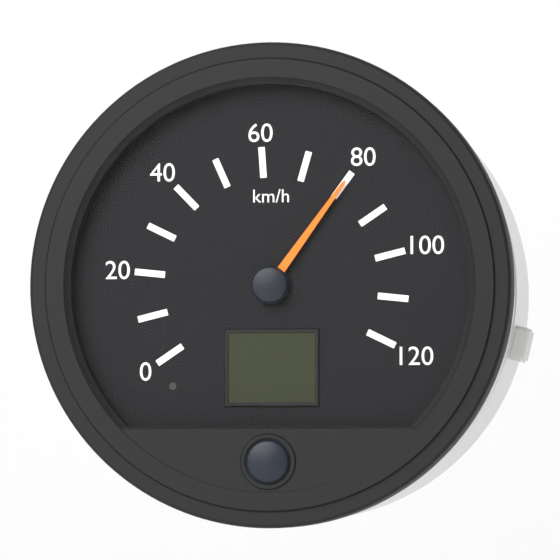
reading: 80 km/h
